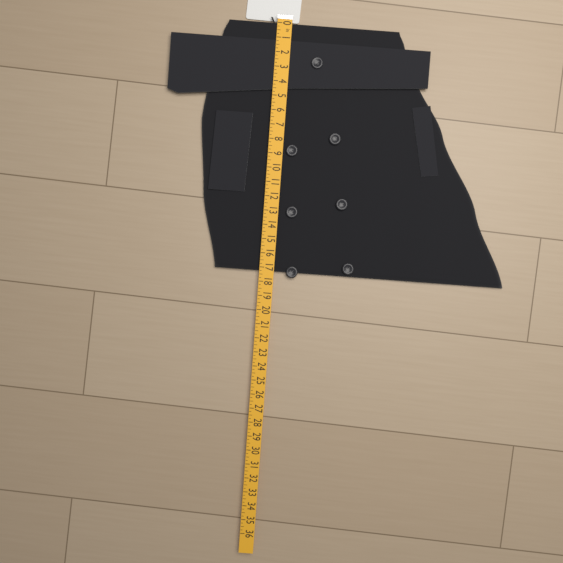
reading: 17.25 in
